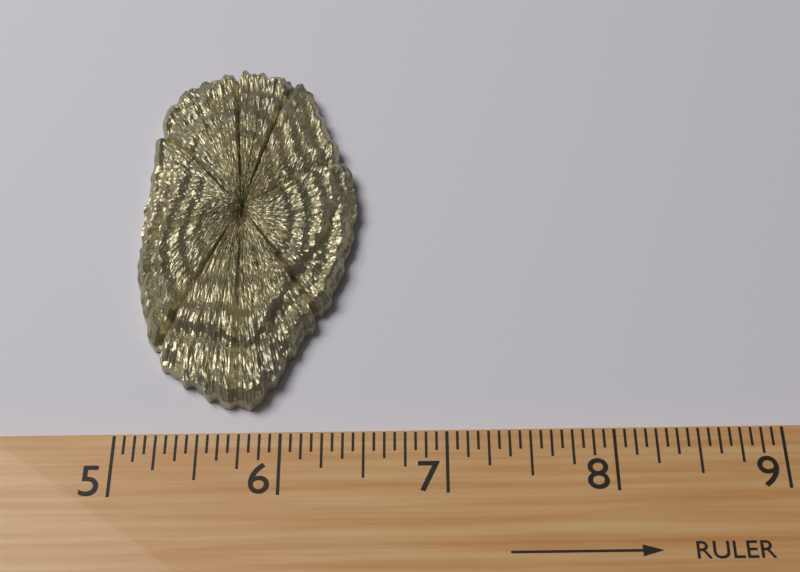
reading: 6.4375 (no unit)
